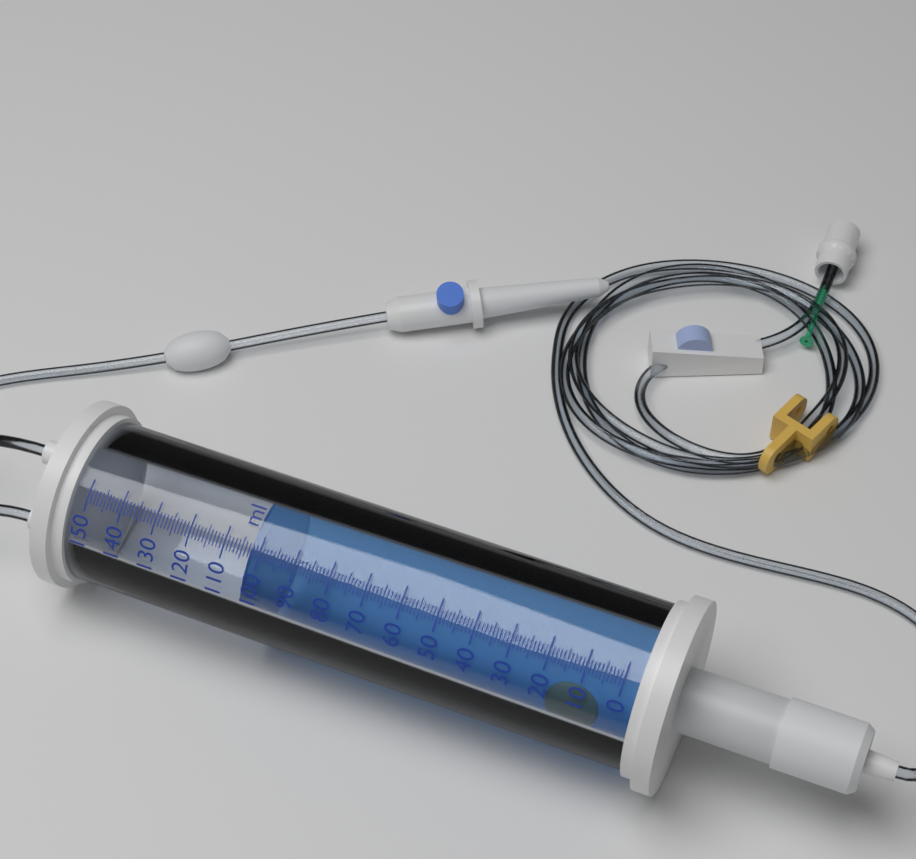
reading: 103 ml
